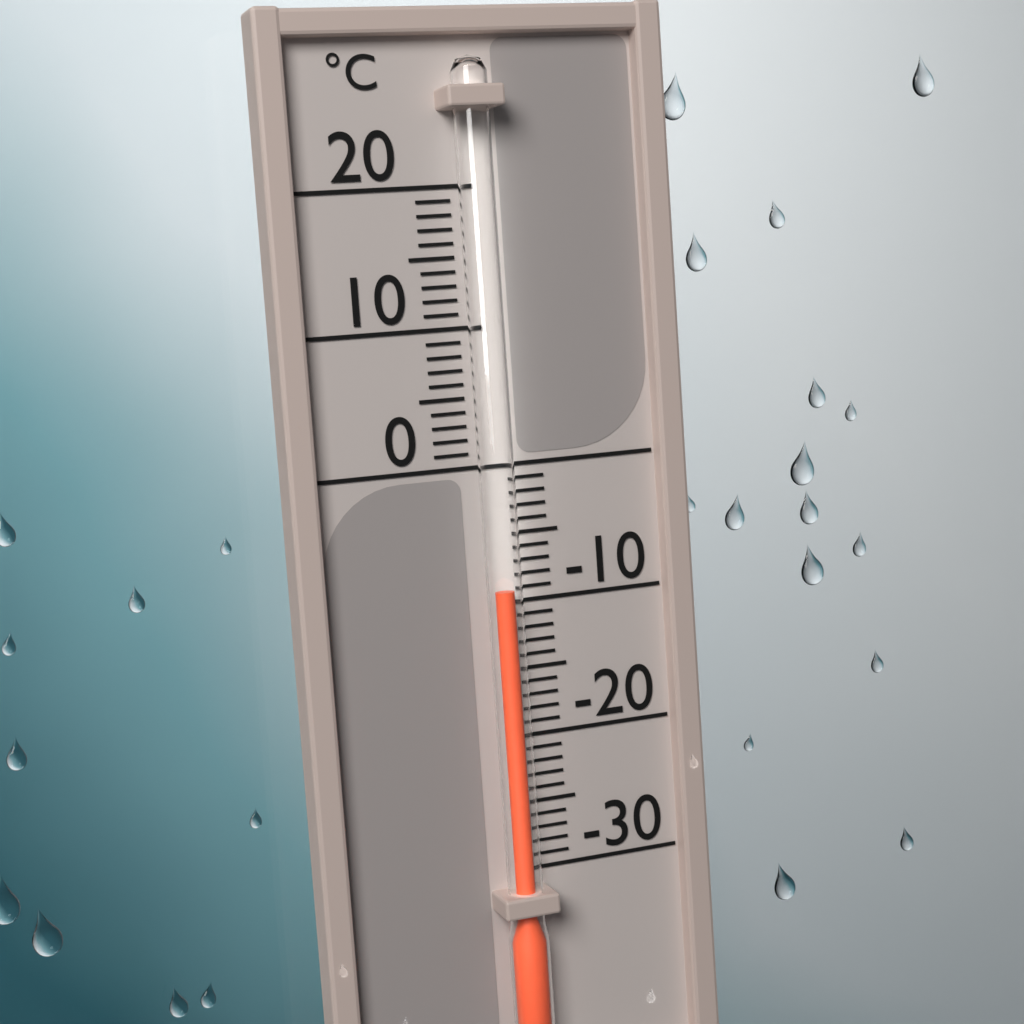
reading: -9 °C
